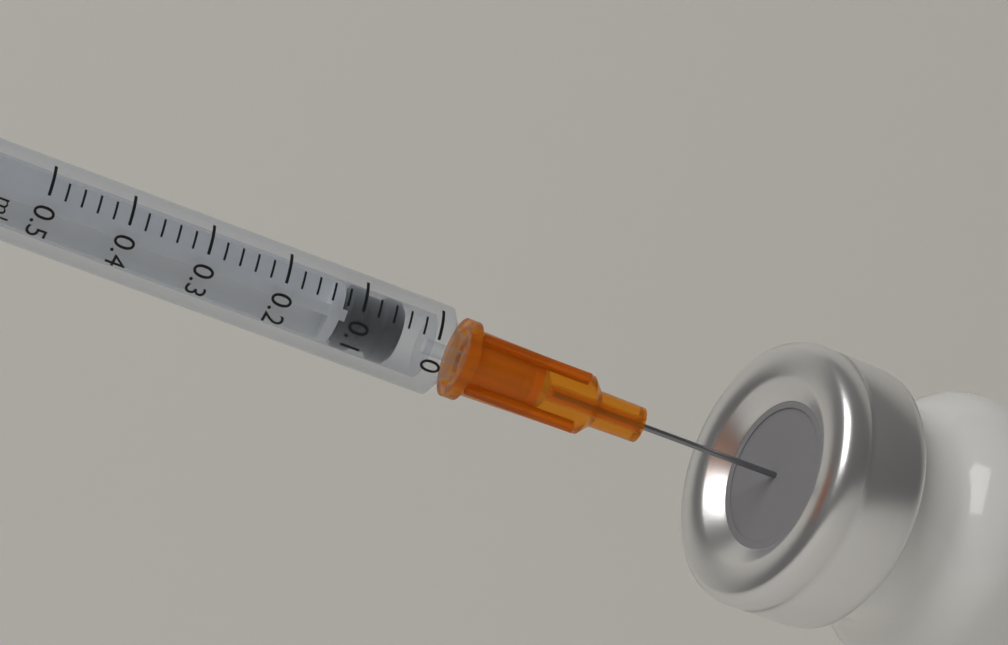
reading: 0.04 ml
